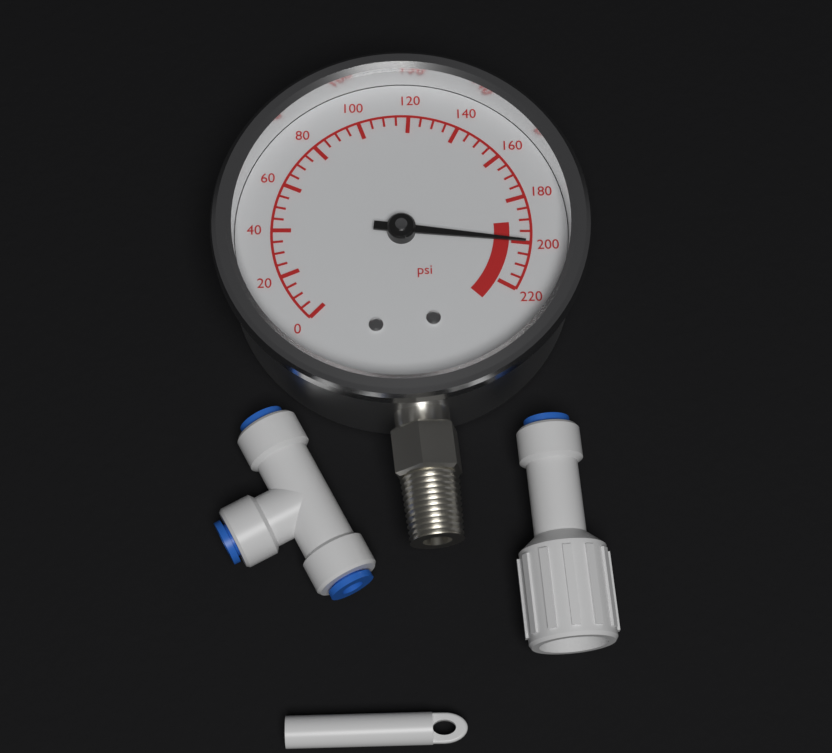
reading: 200 psi
